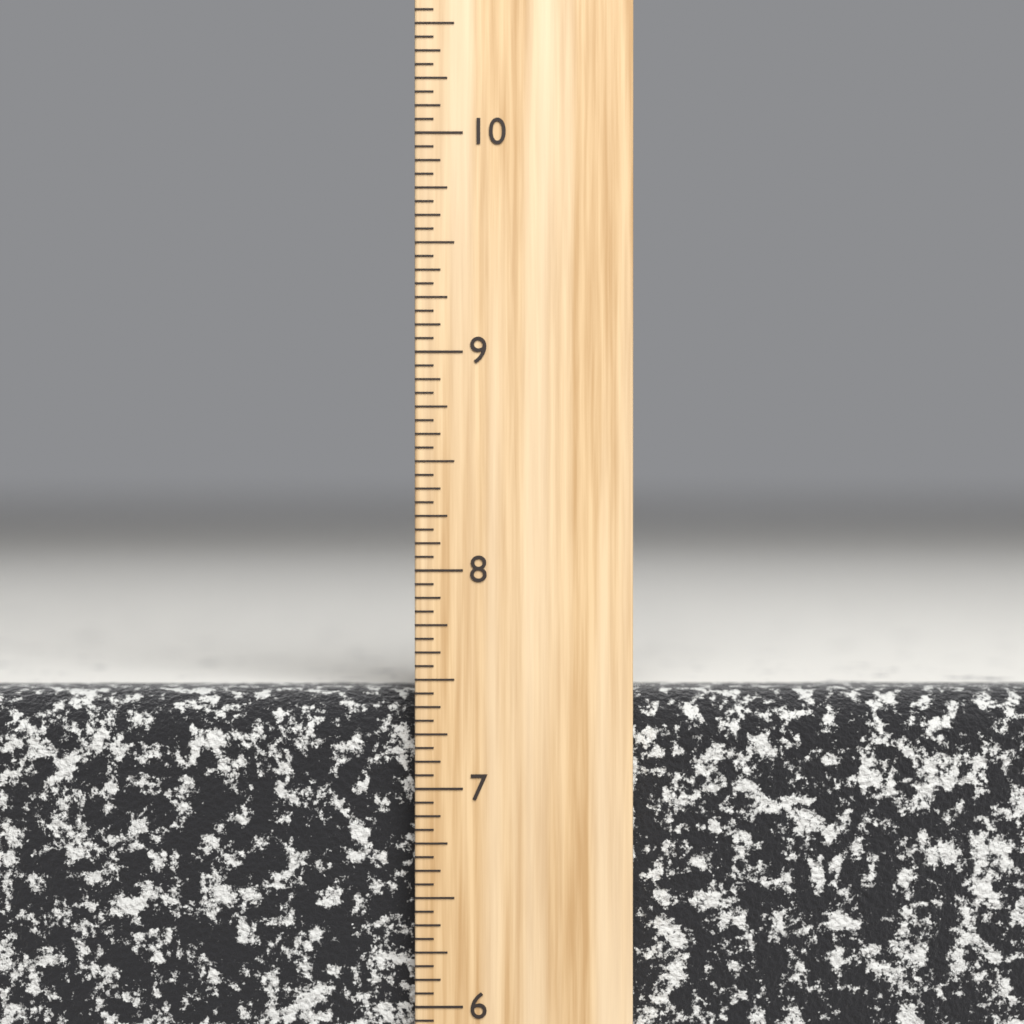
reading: 7.4375 inch
